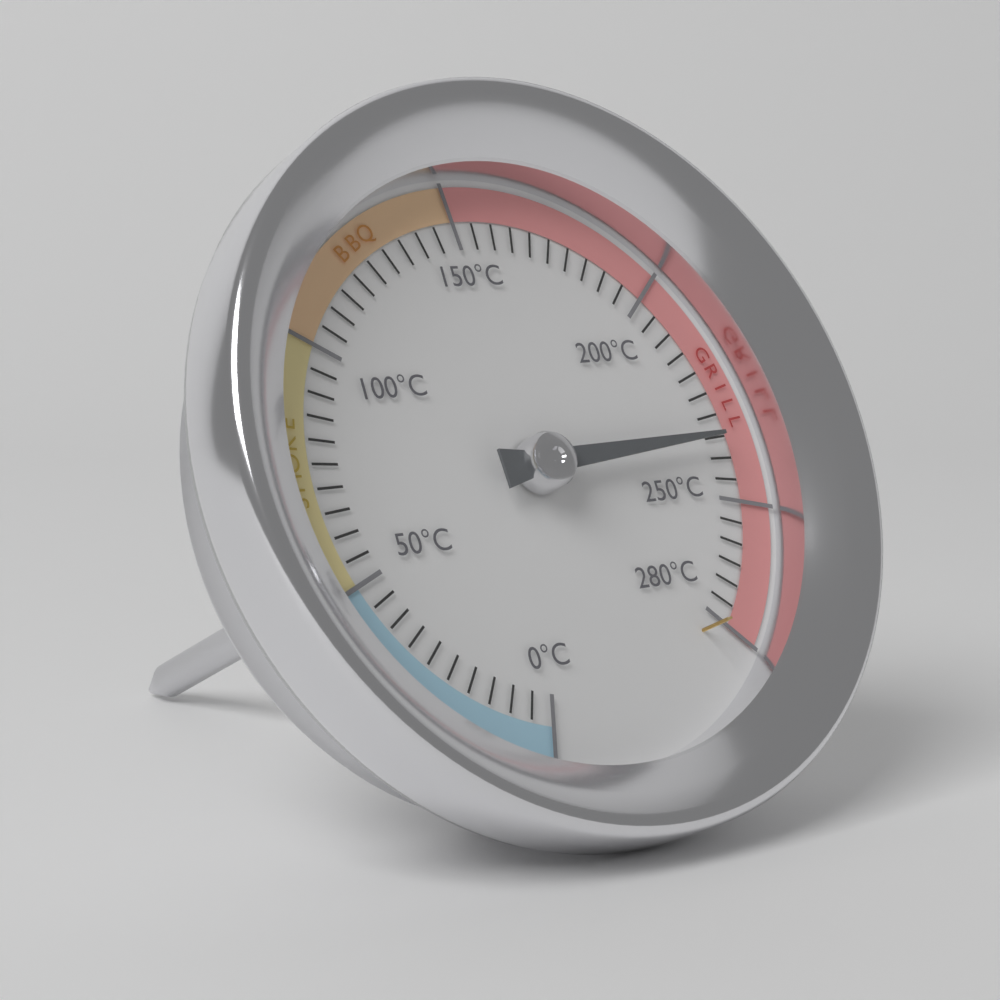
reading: 235 °C
